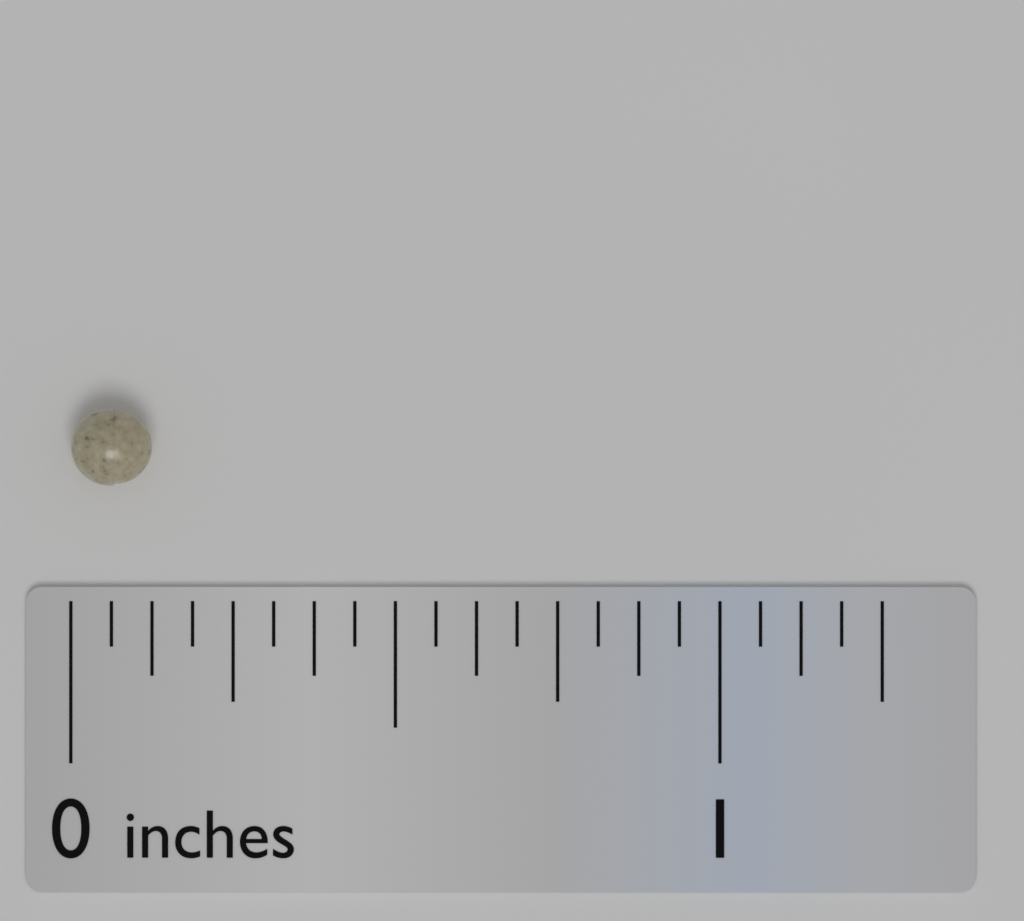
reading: 0.1250 in
